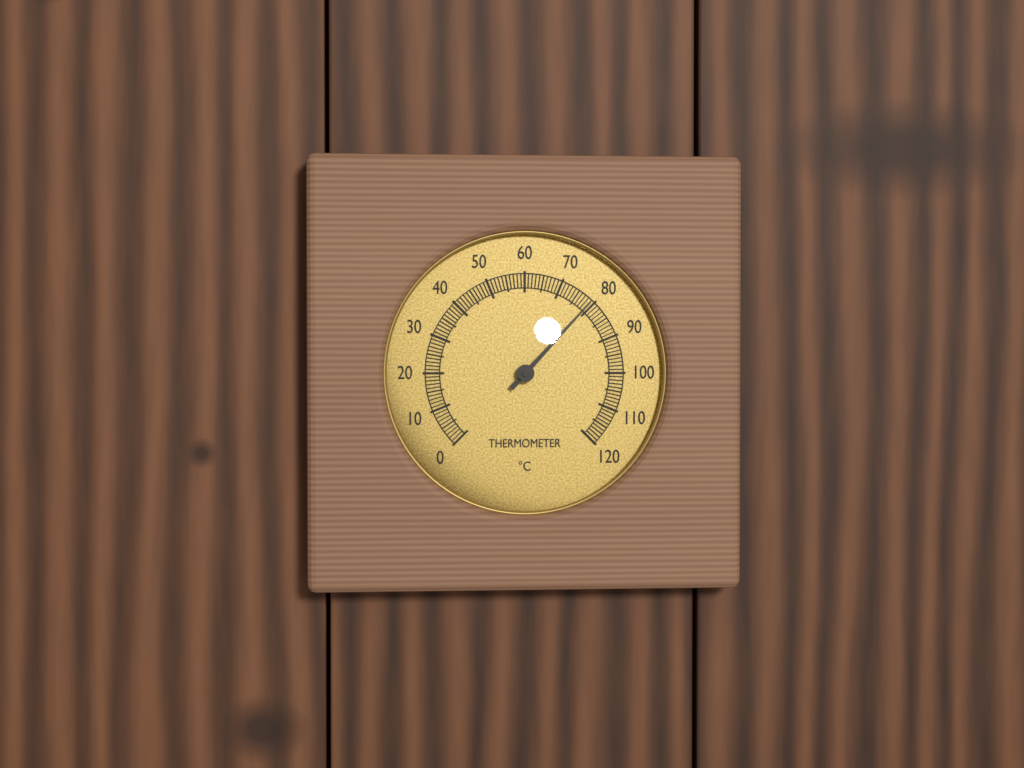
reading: 79 °C
